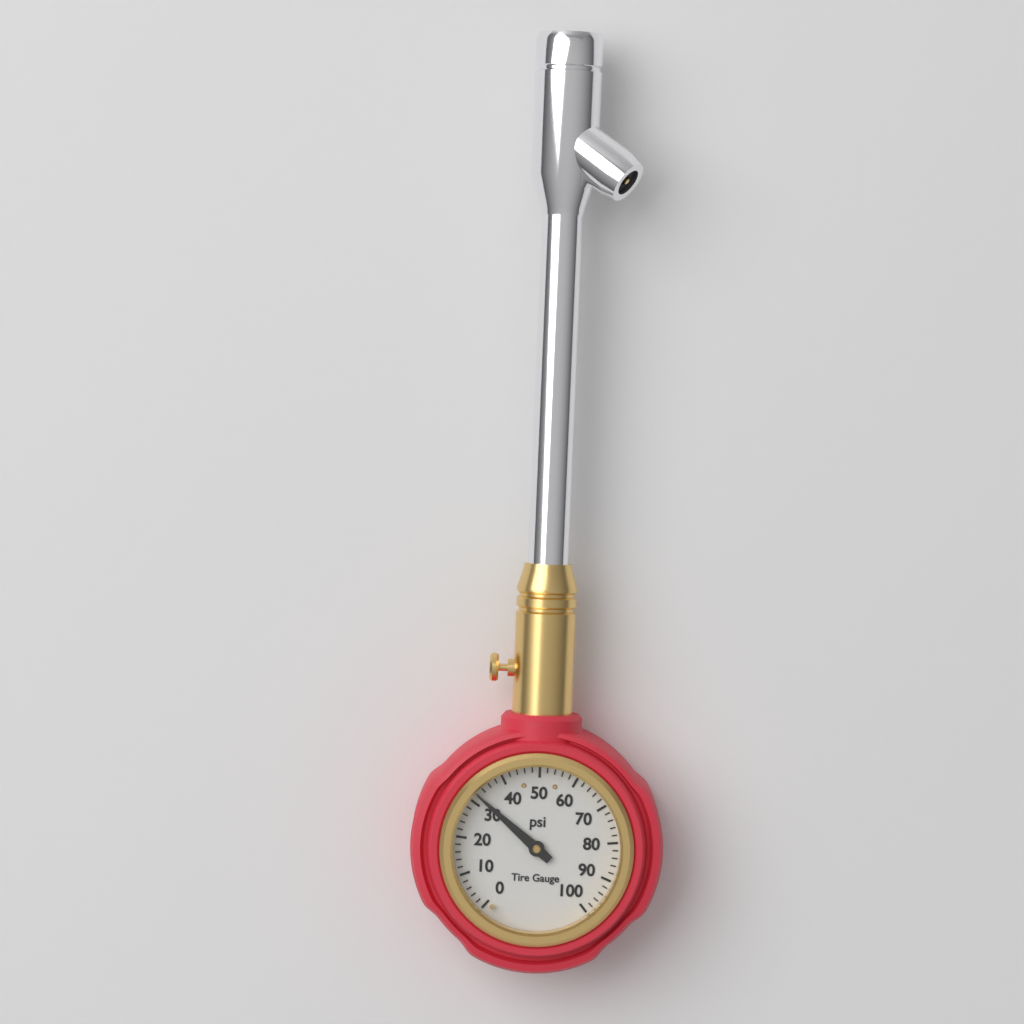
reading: 32 psi
